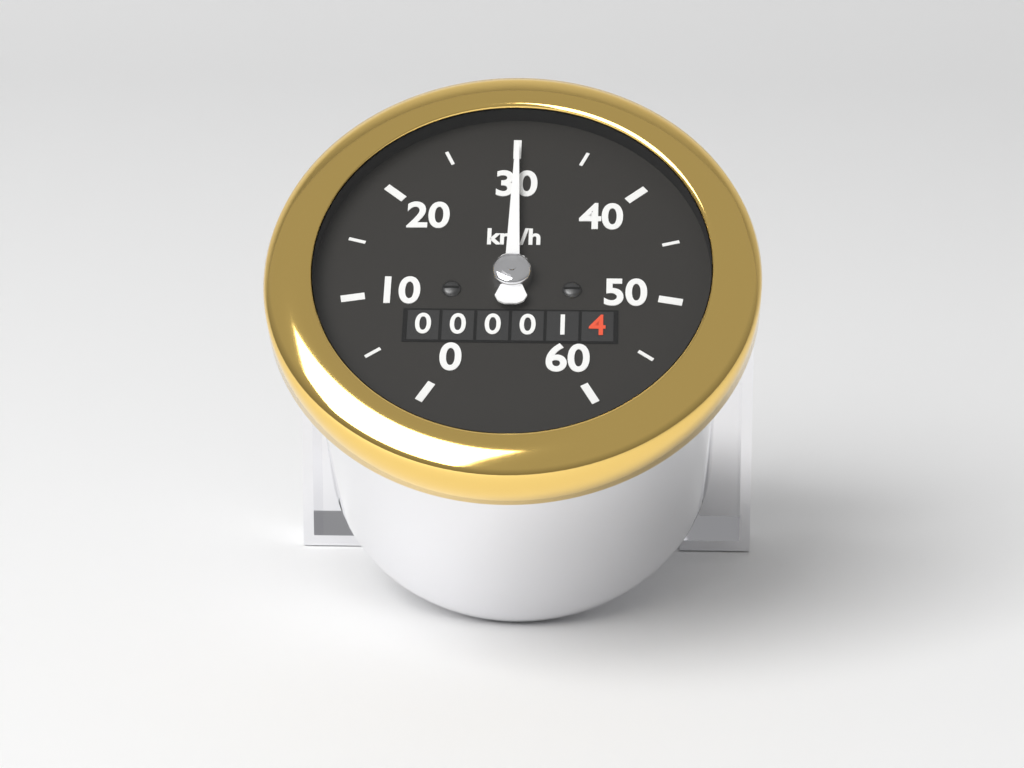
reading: 30 km/h
